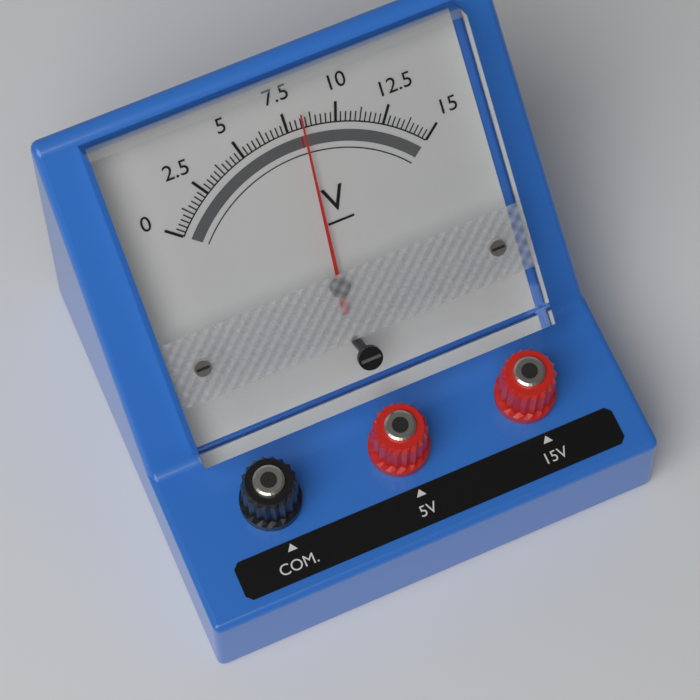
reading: 8.25 V
